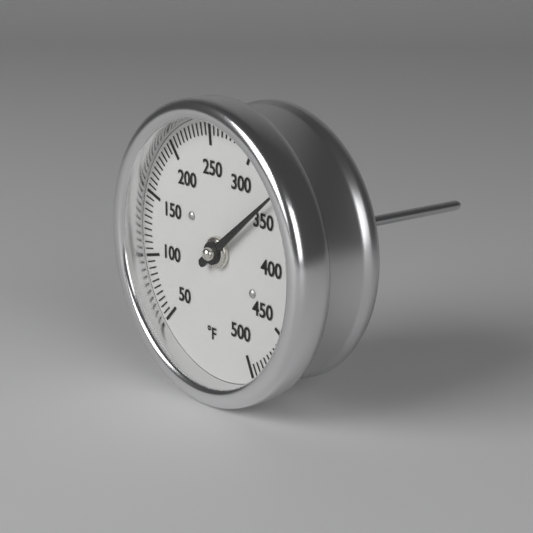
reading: 340 °F
